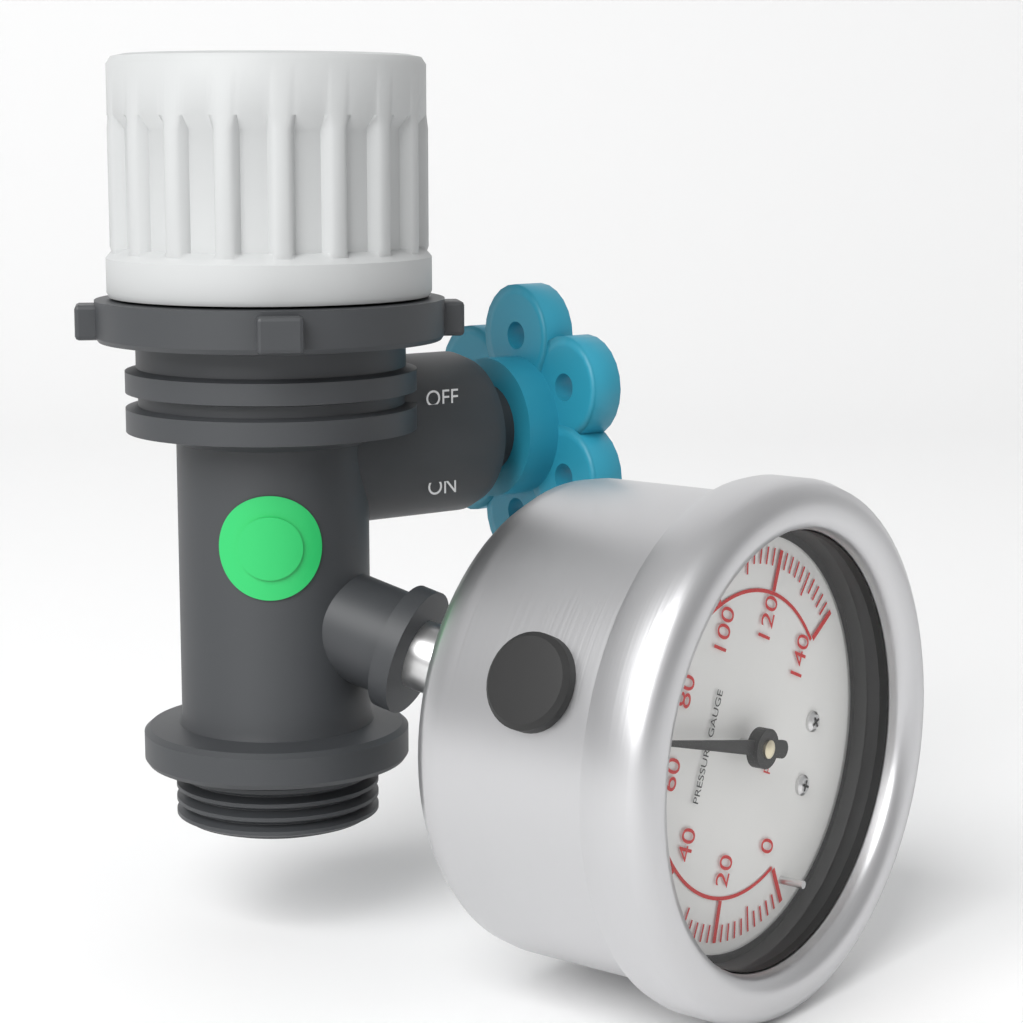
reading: 68 psi
